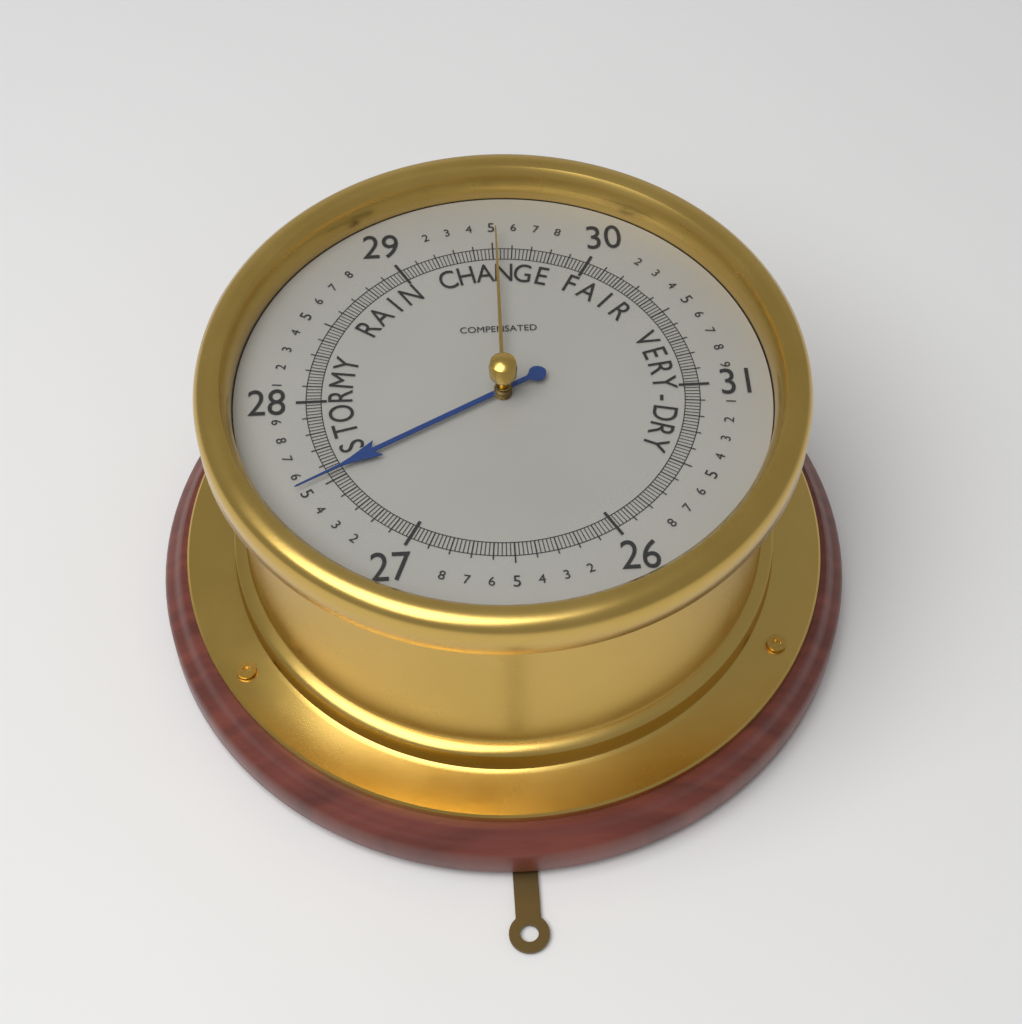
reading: 27.54 (no unit)
